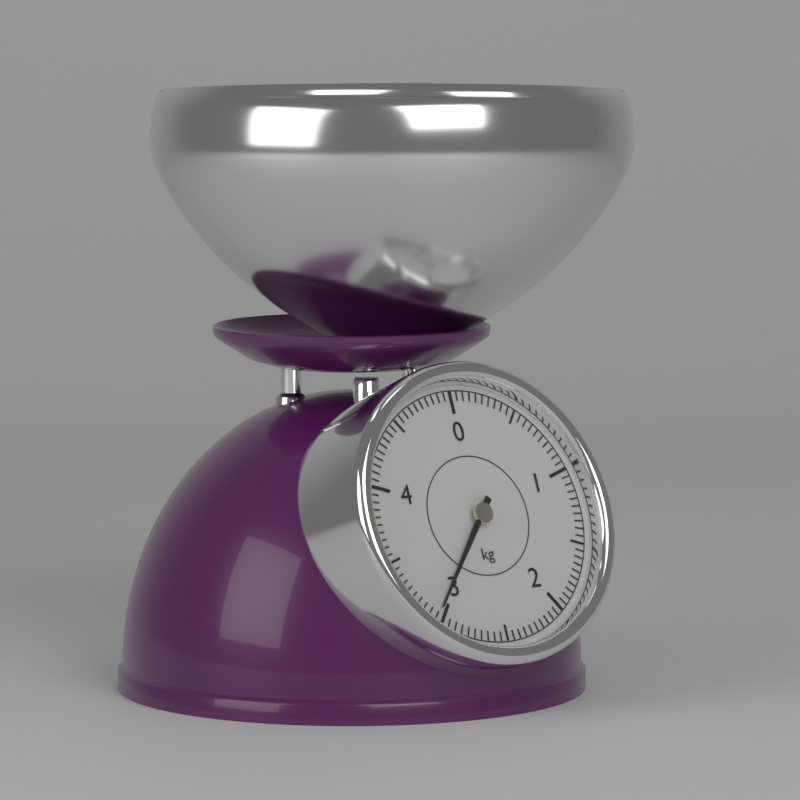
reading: 3.05 kg
